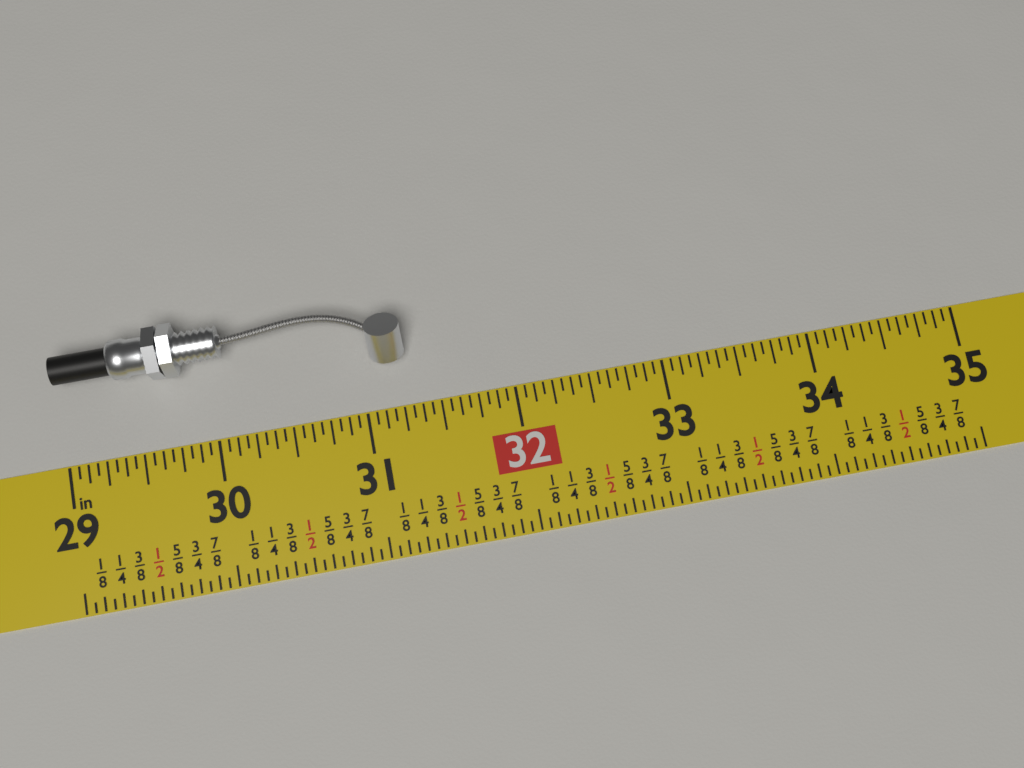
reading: 31.3125 in
